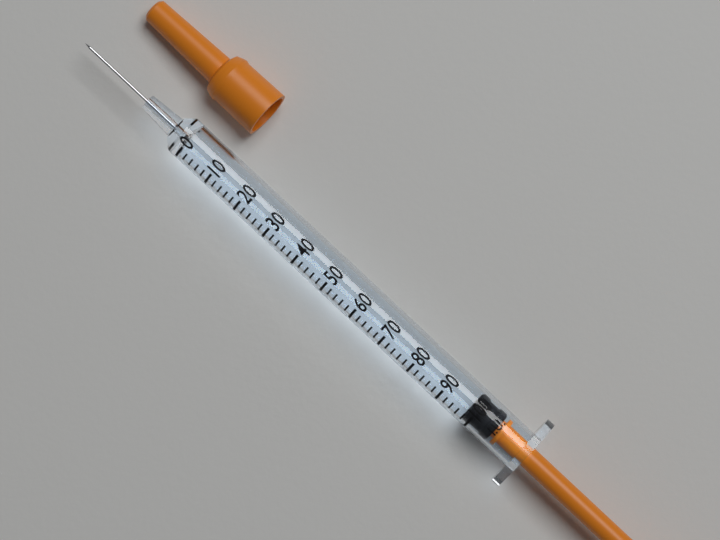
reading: 98 I.U.
